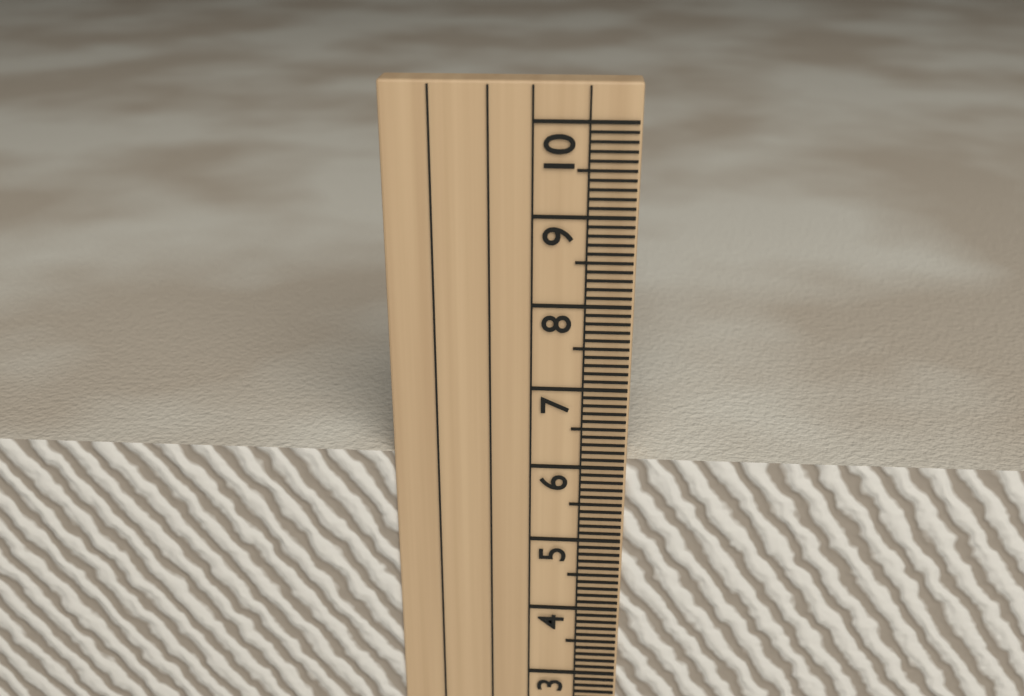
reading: 6.1 cm
